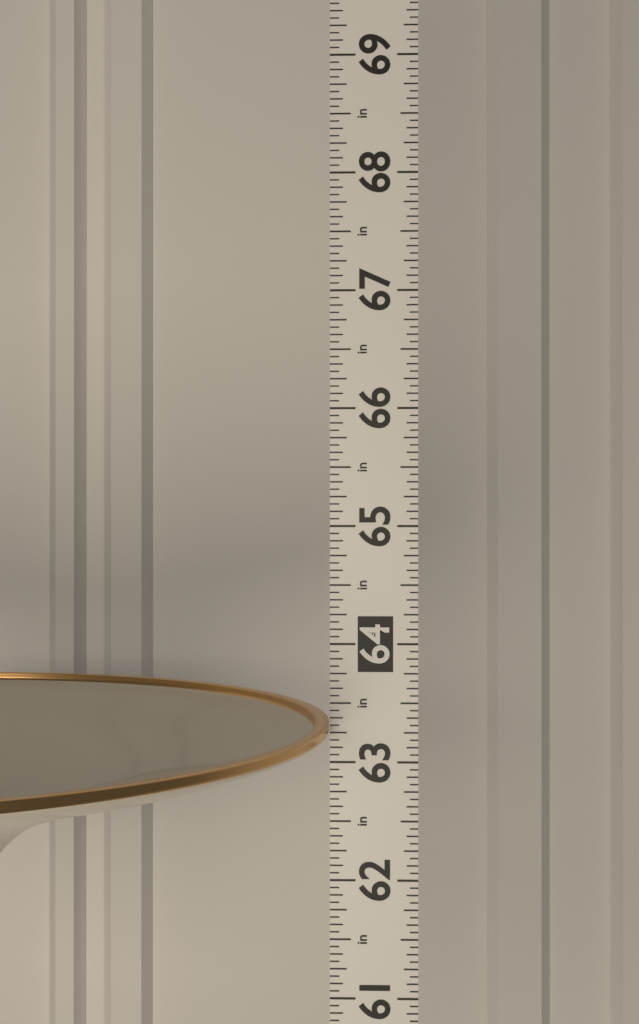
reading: 63.3125 in
